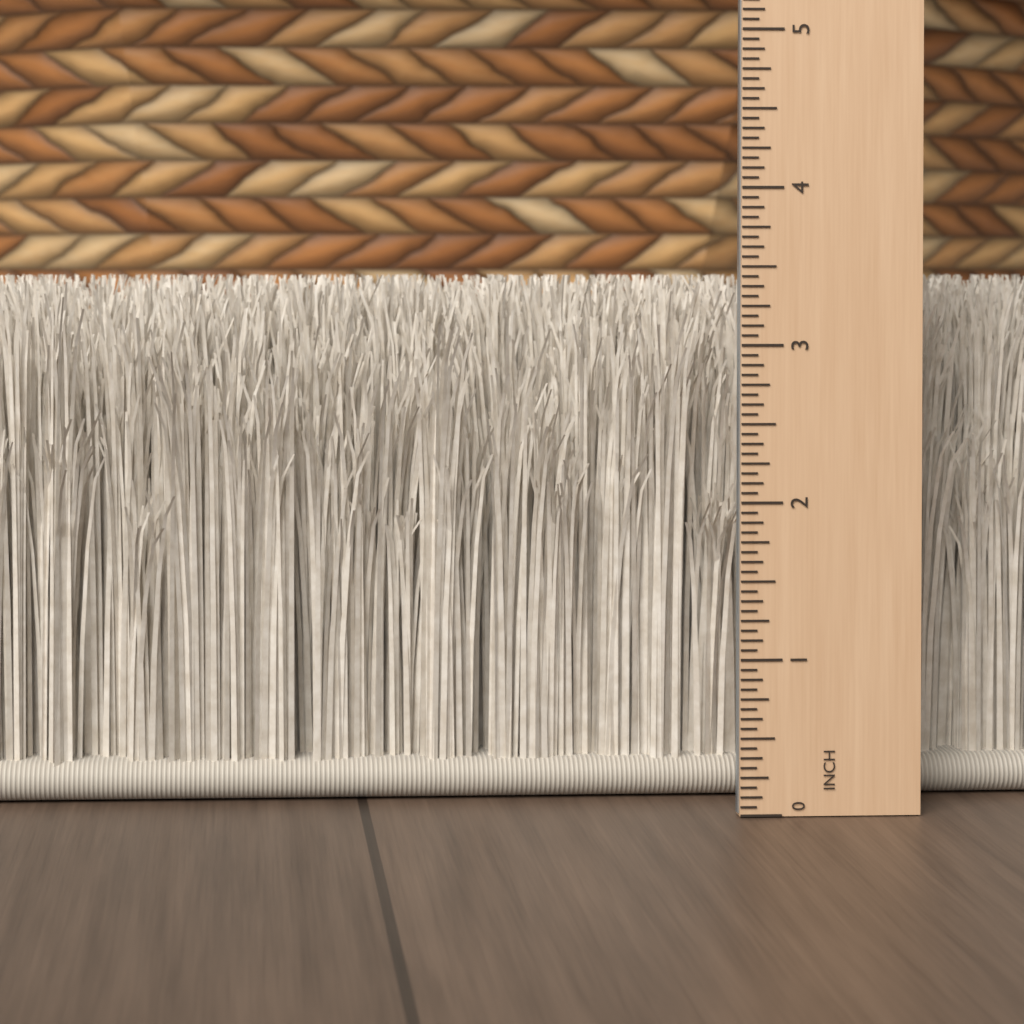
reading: 3.4375 in
